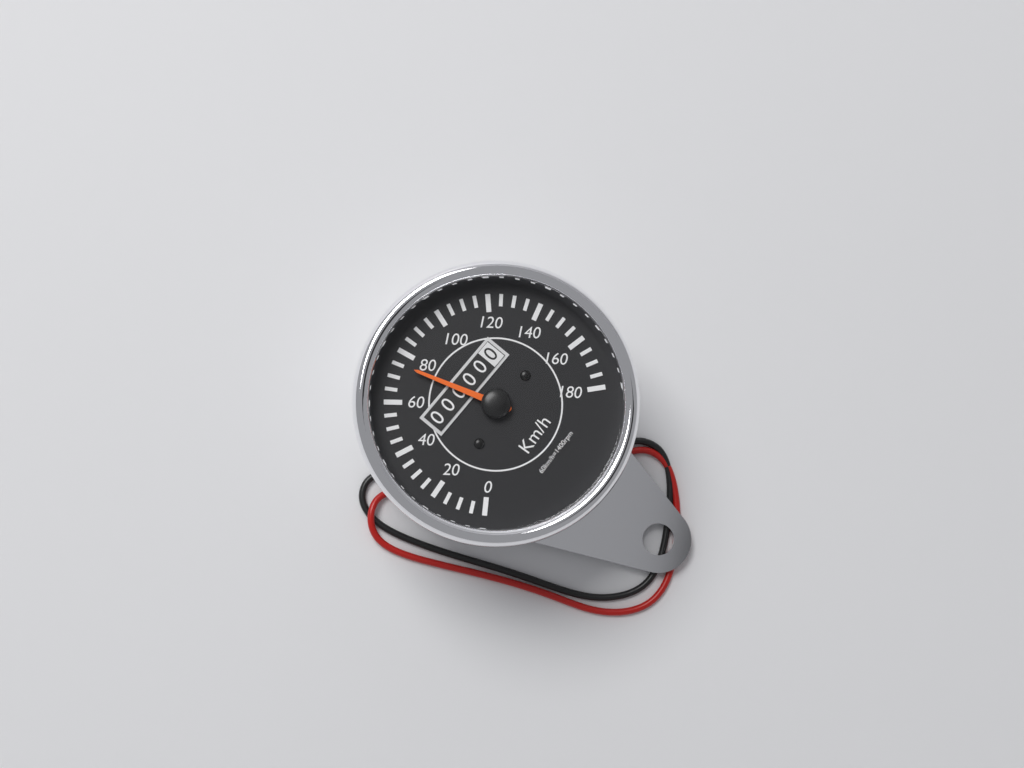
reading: 75 km/h
